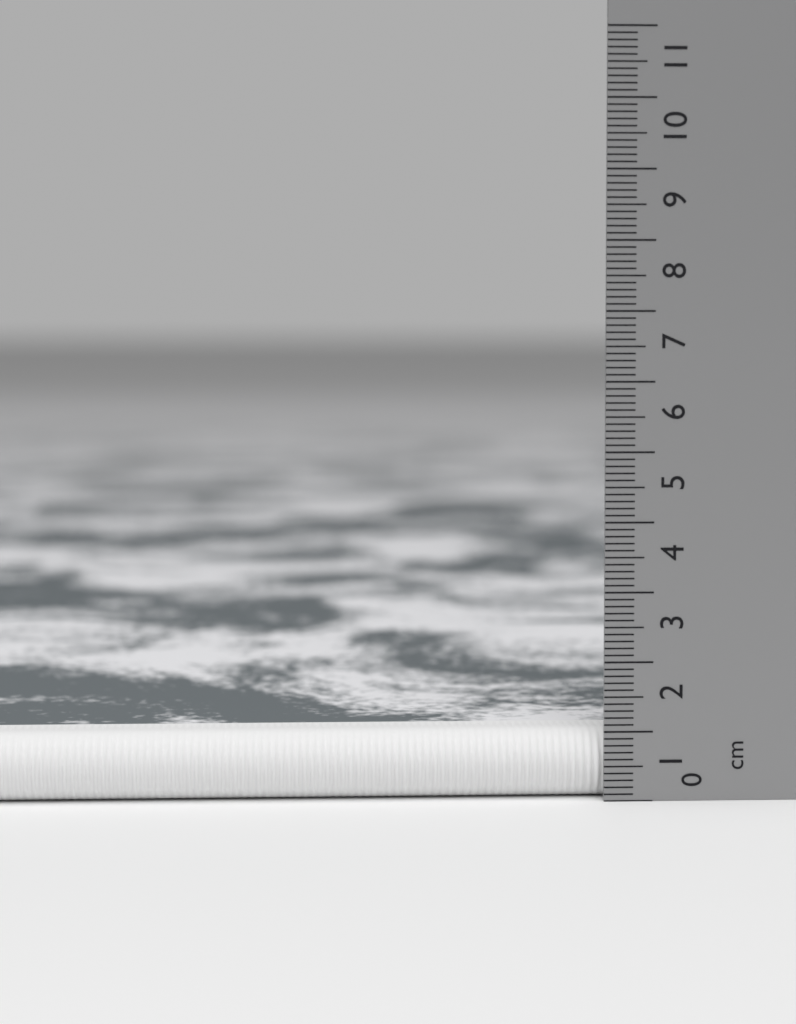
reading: 1.0 cm
